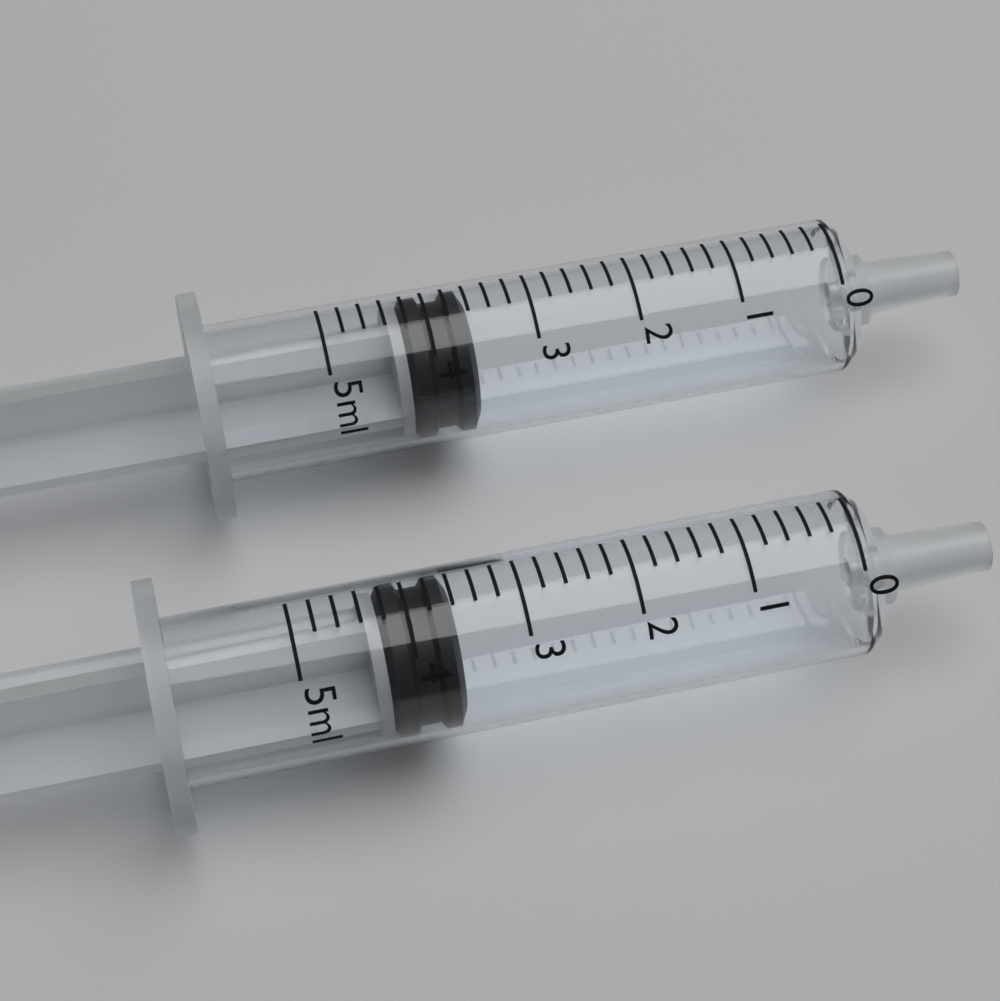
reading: 3.6 ml
